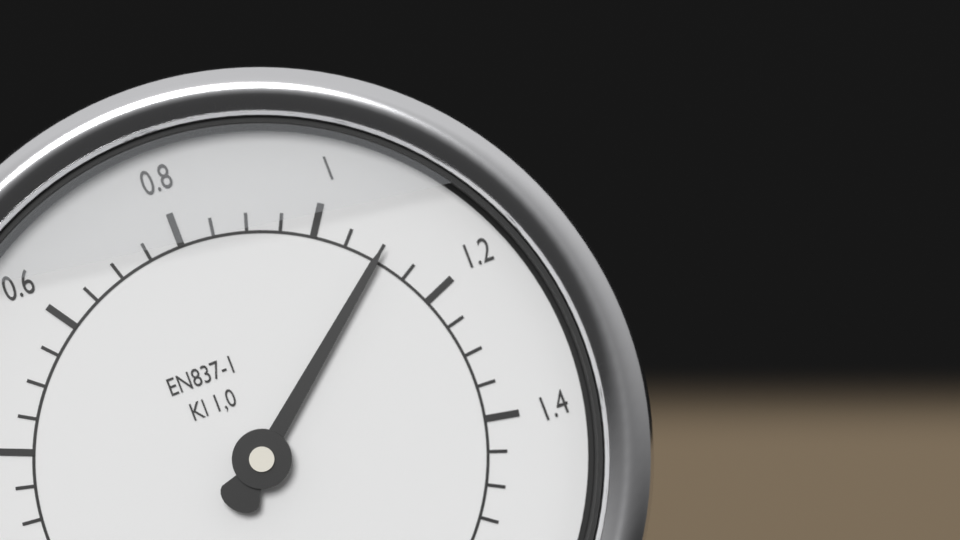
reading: 1.10 MPa
